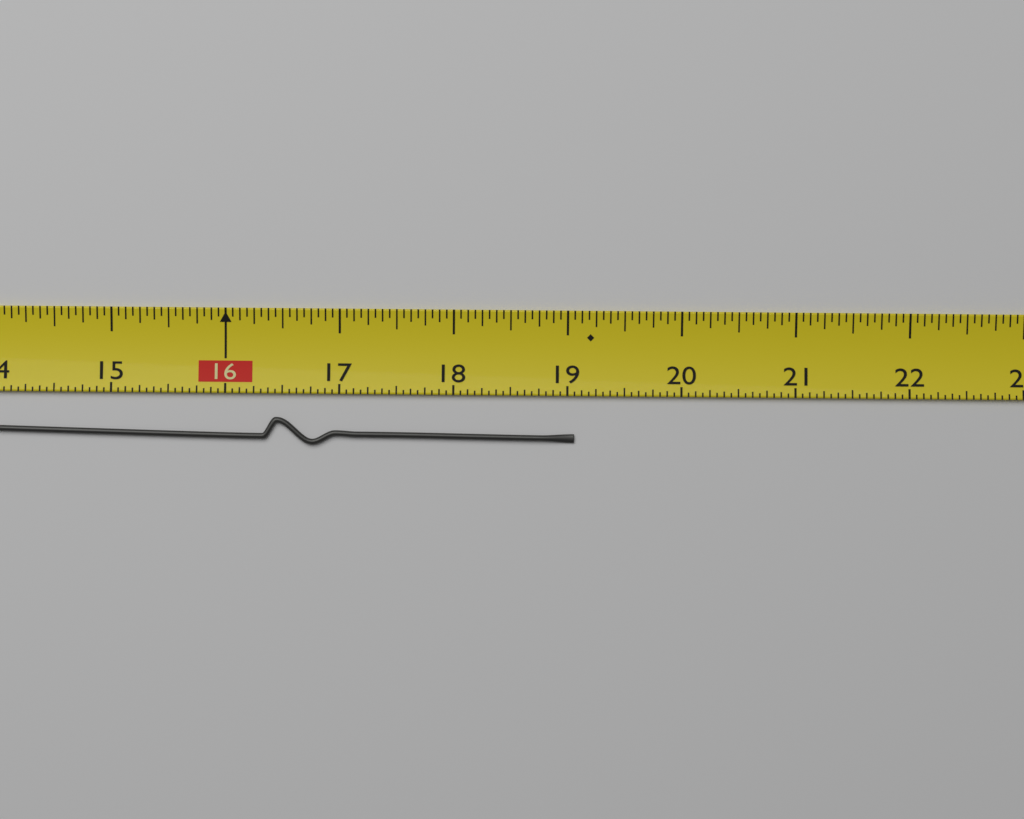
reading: 19.0625 (no unit)
